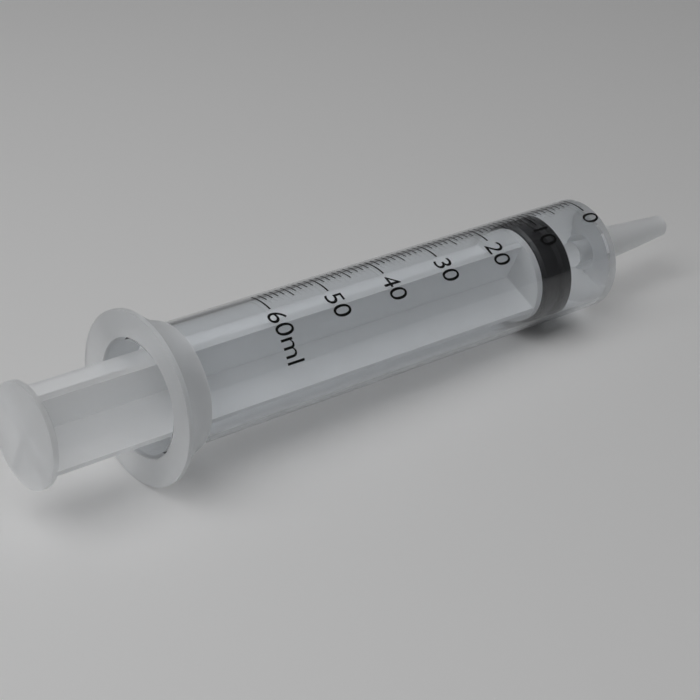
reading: 7 ml
